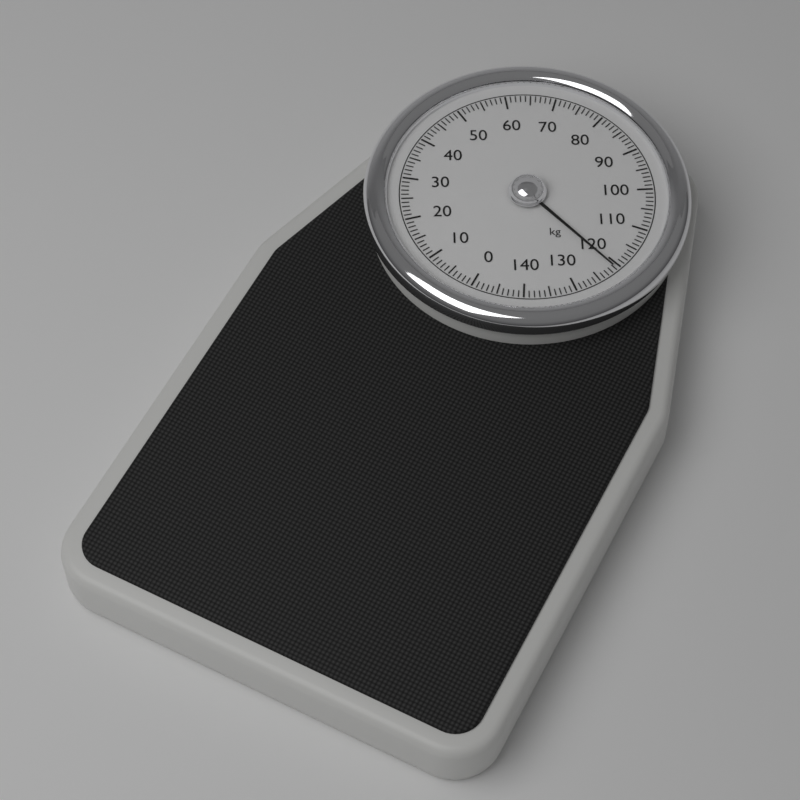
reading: 121 kg
